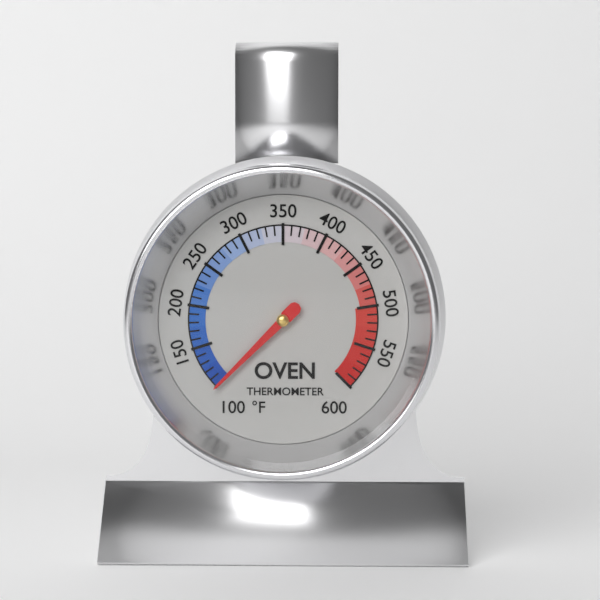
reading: 100 °F
